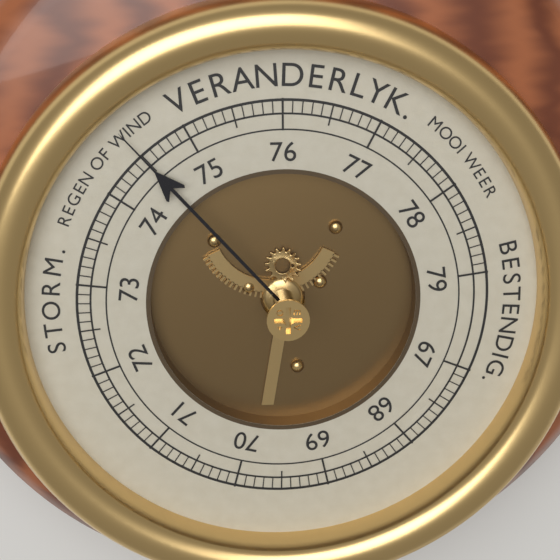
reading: 74.5 (no unit)
